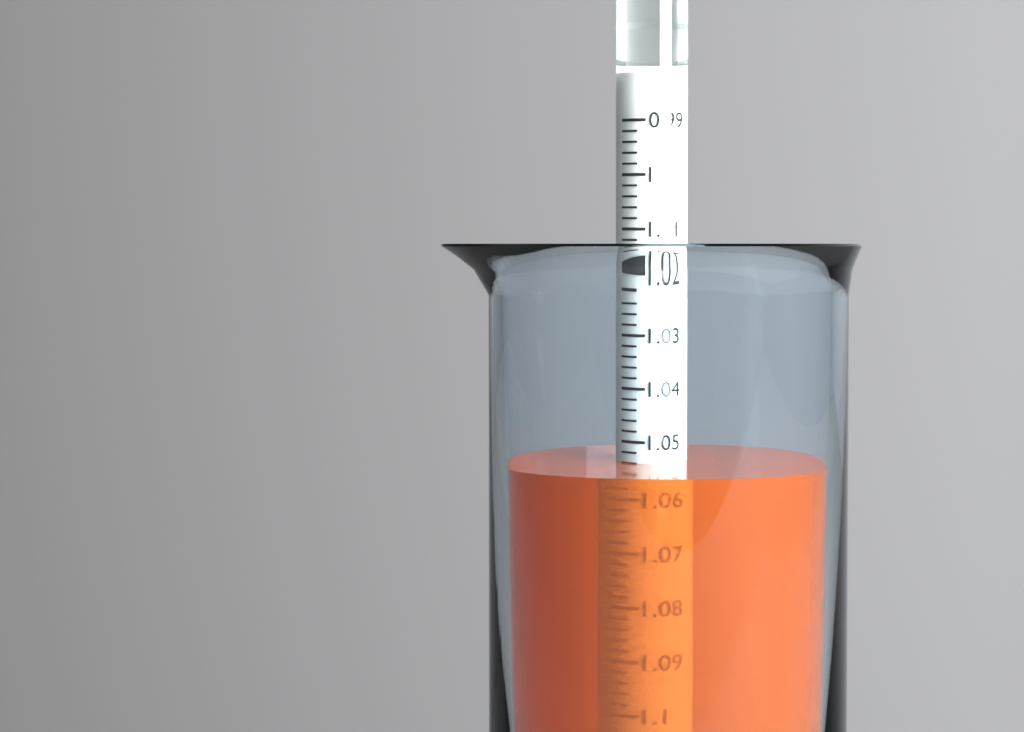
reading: 1.054 (no unit)
